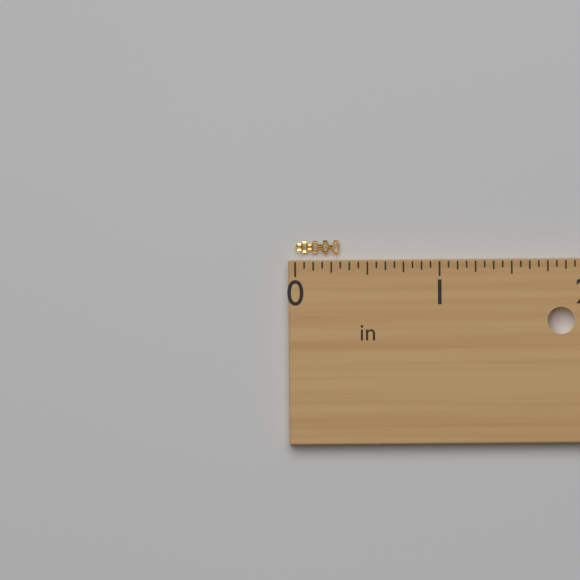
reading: 0.3125 in
